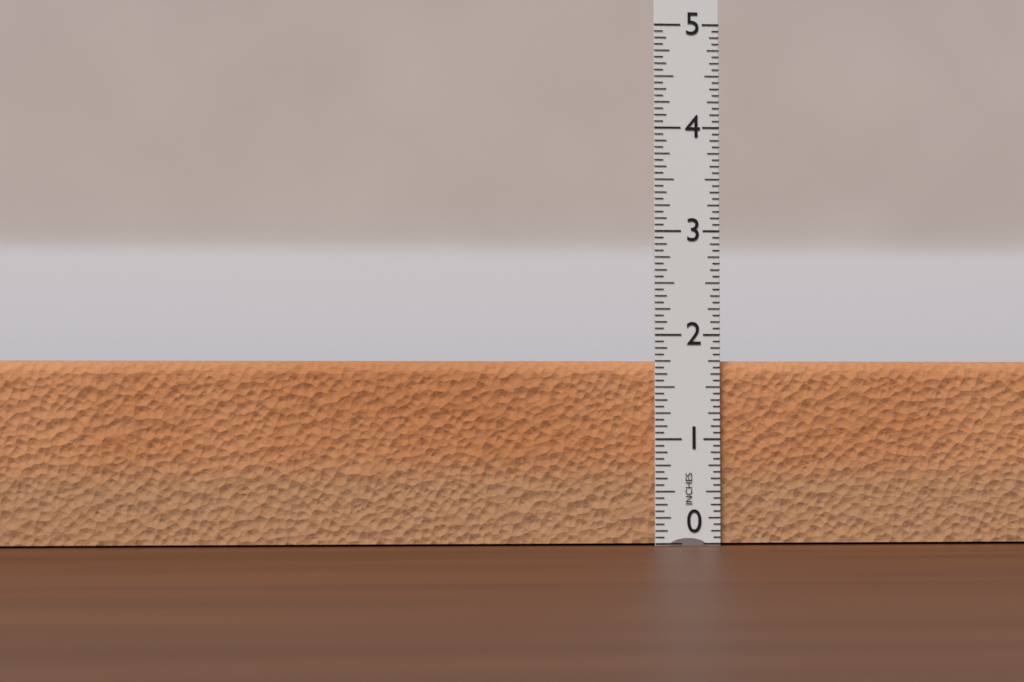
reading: 1.7500 in
